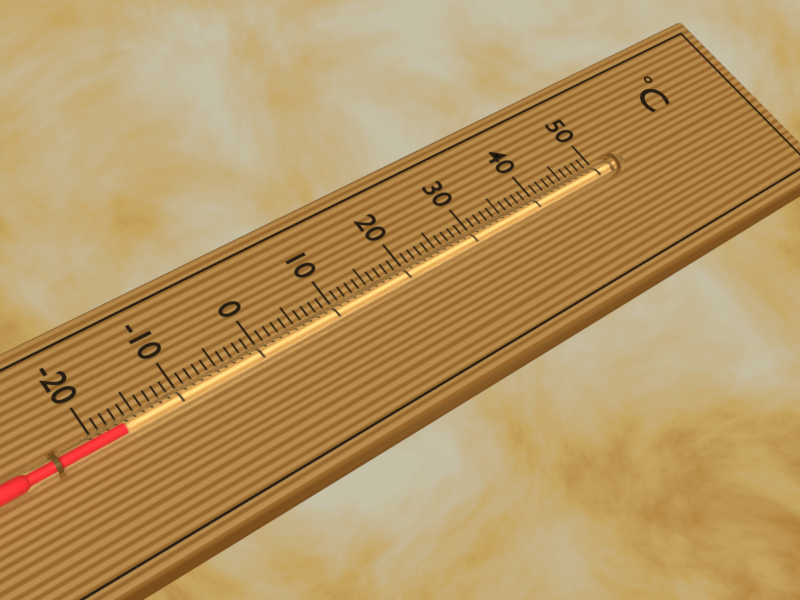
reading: -17 °C
